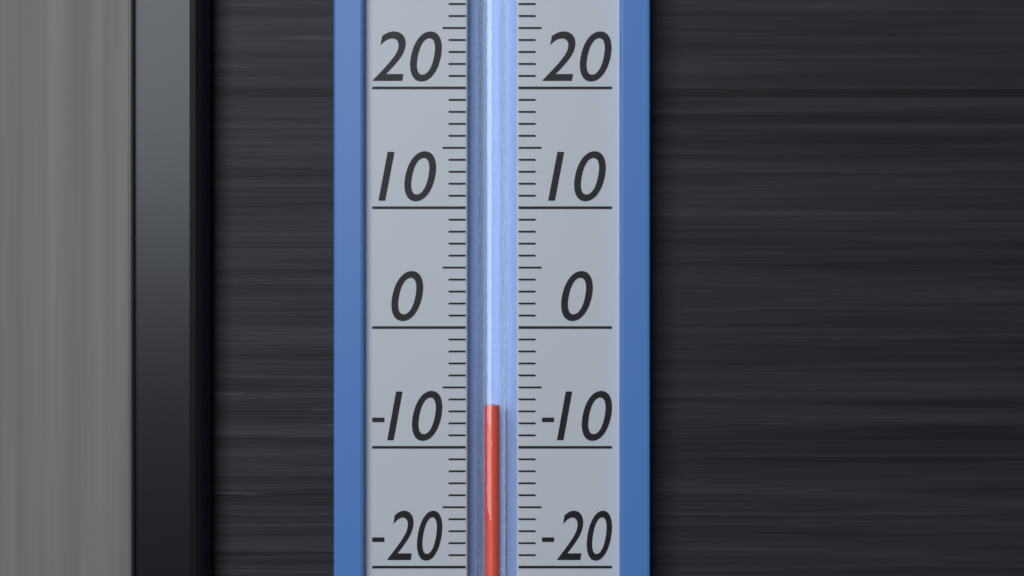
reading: -6.5 °C
